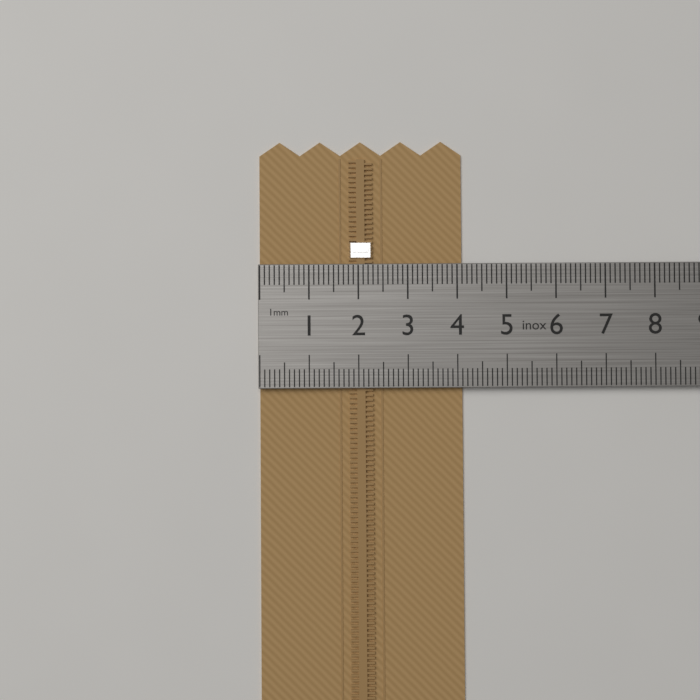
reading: 4.1 cm
